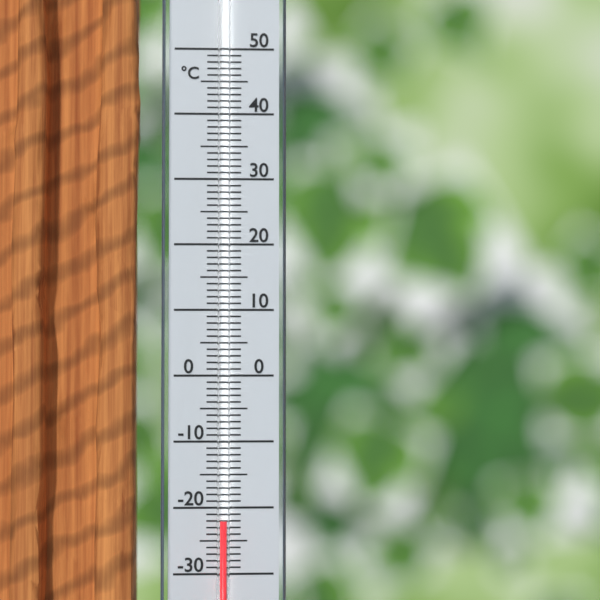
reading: -22 °C
